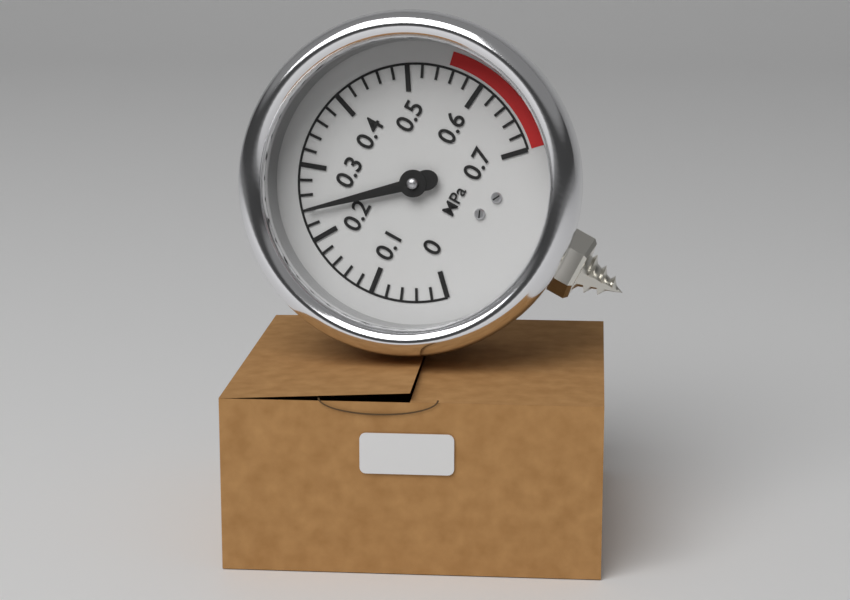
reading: 0.24 MPa
